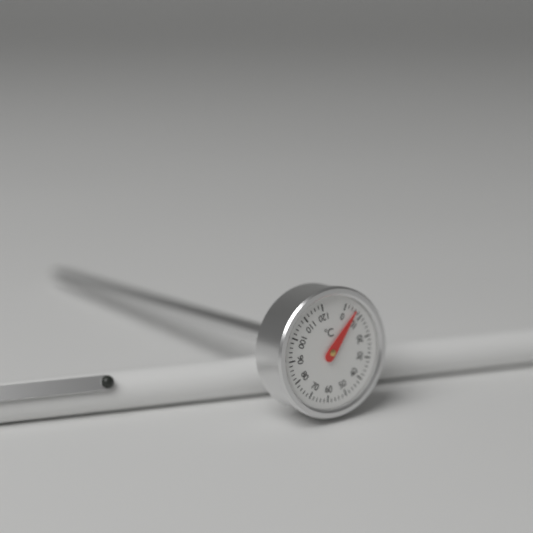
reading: 6 °C
